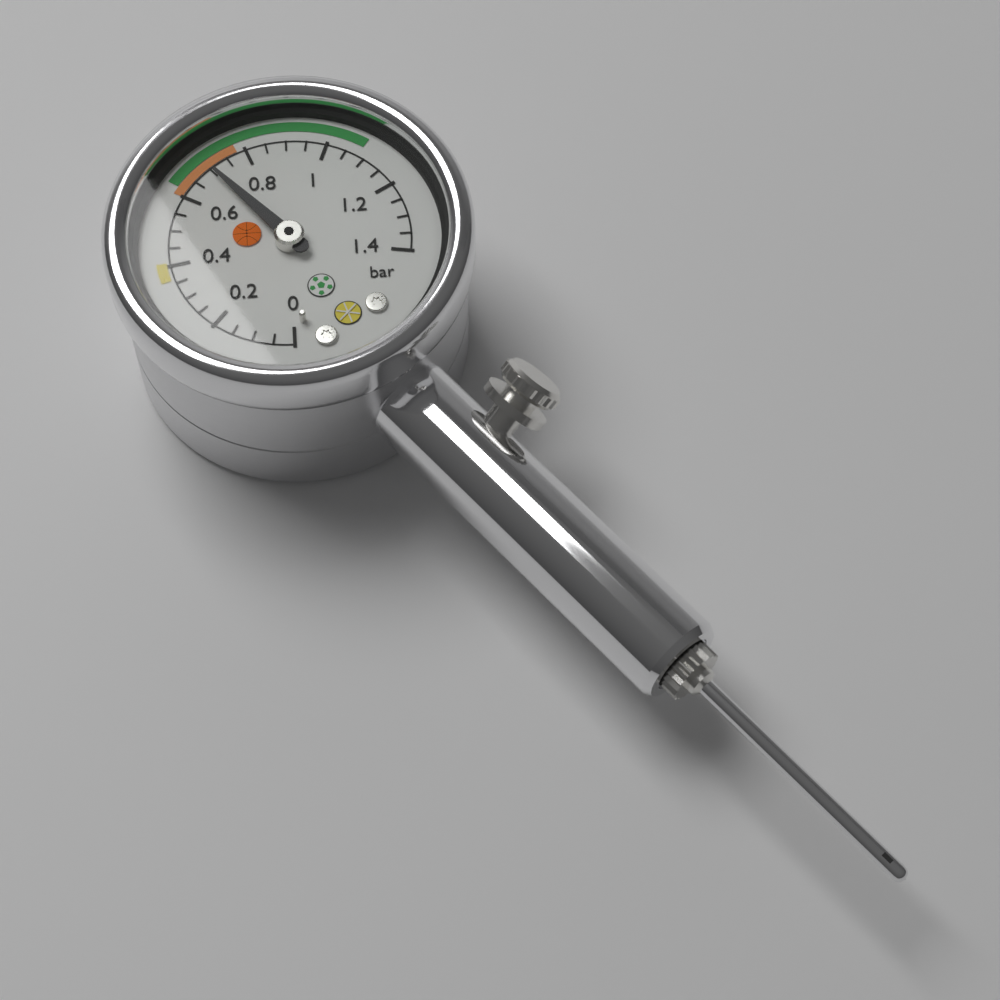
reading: 0.70 bar
